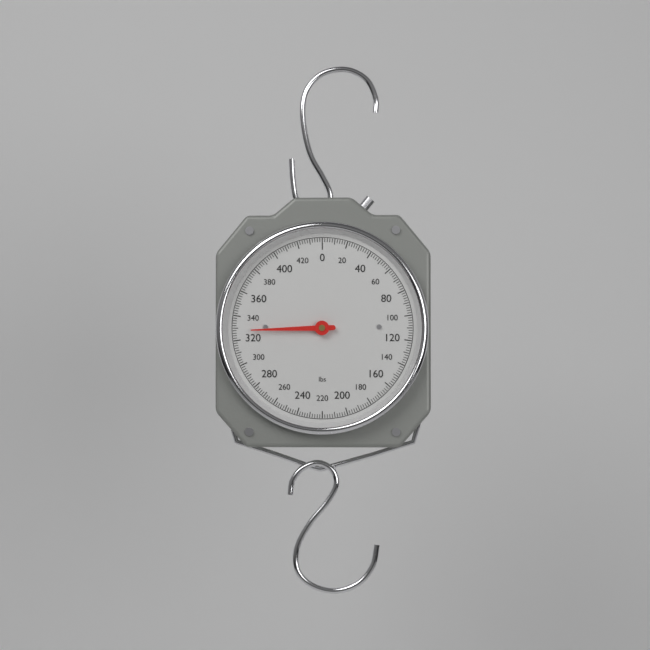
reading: 328 lbs
